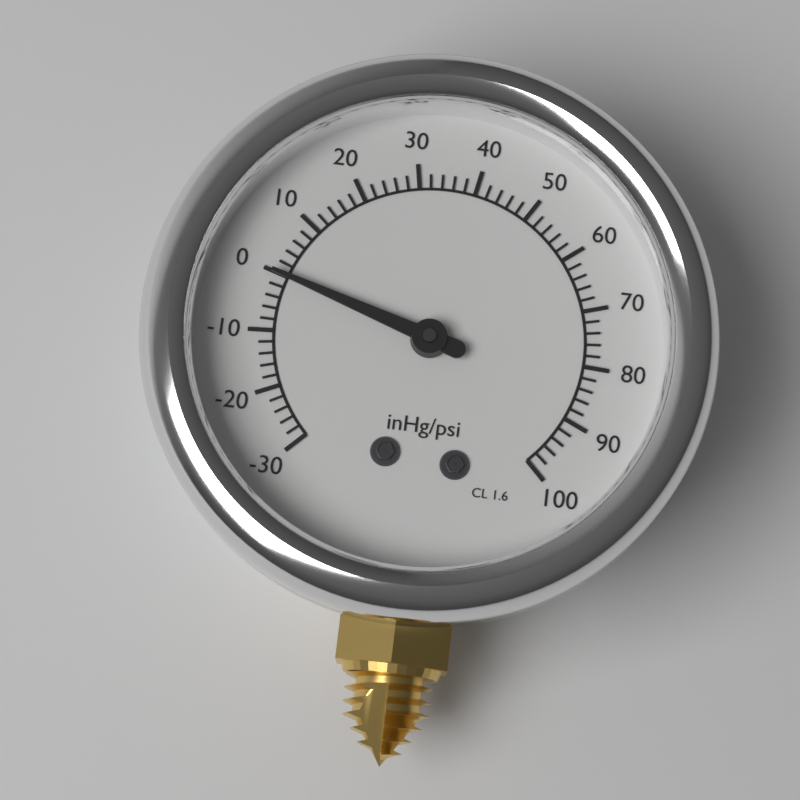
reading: 0 psi
